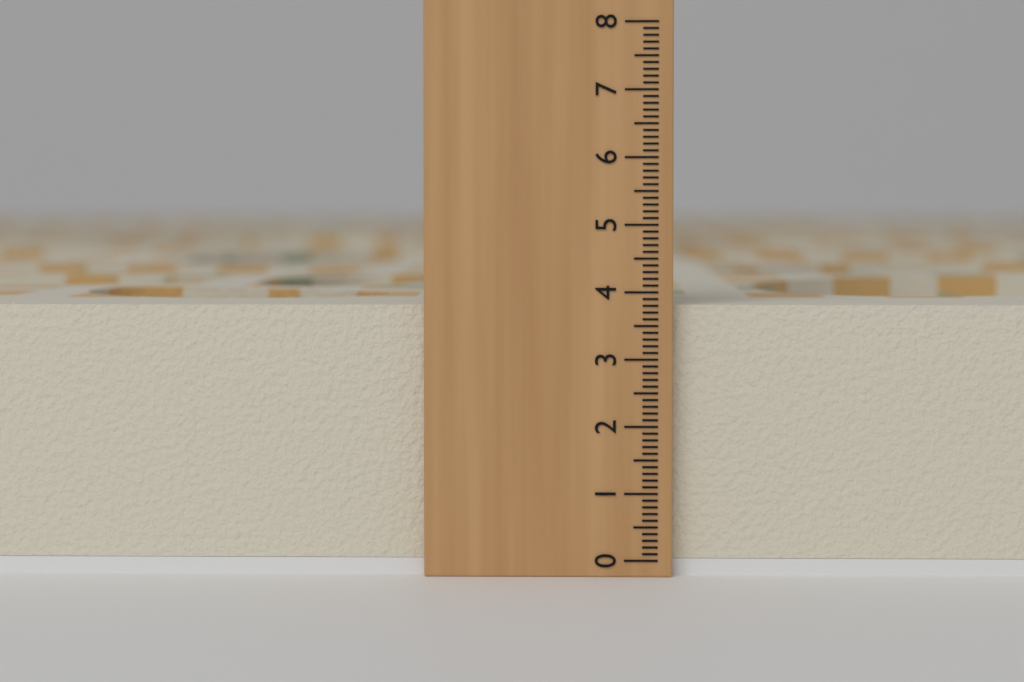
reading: 3.8 (no unit)
